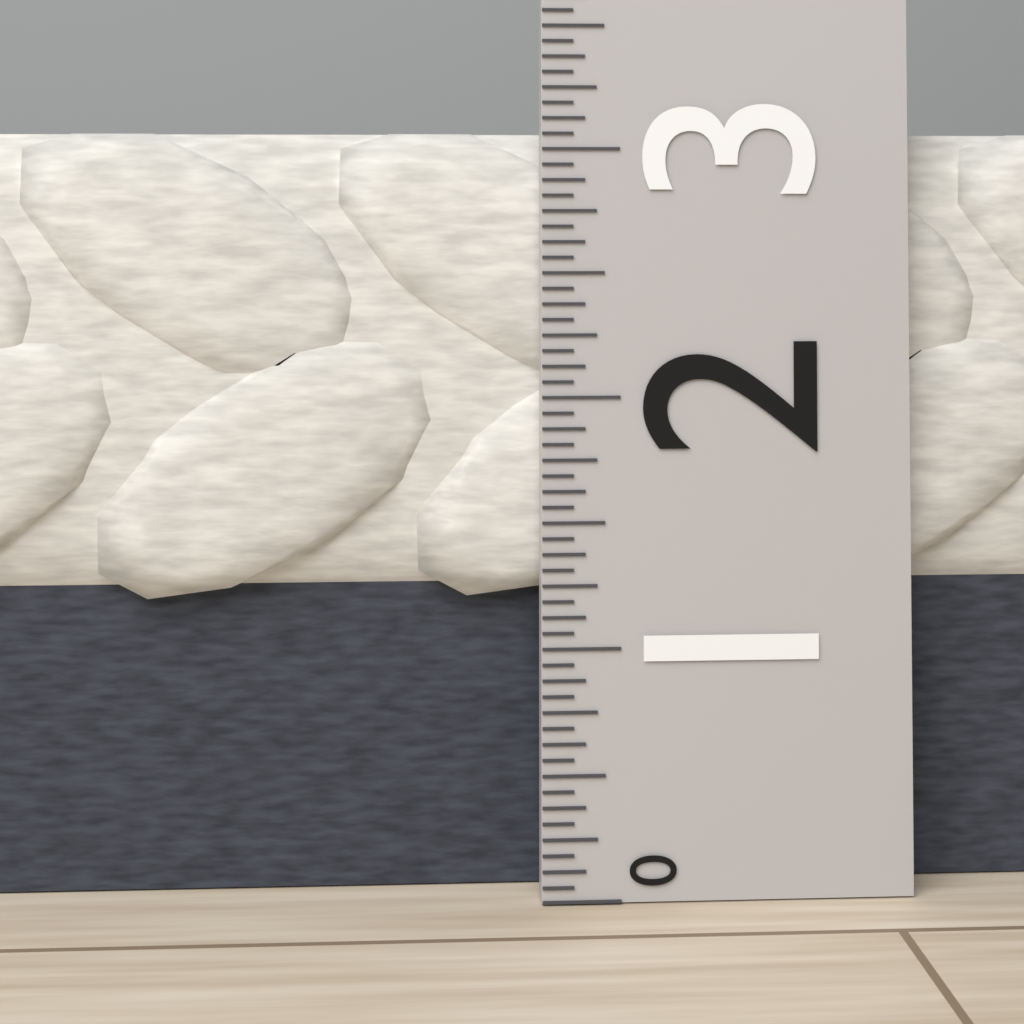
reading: 3.0625 (no unit)
